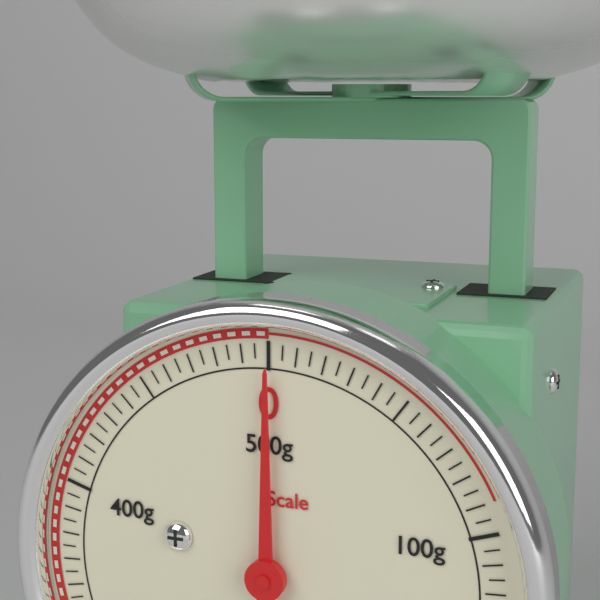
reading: 0 g
